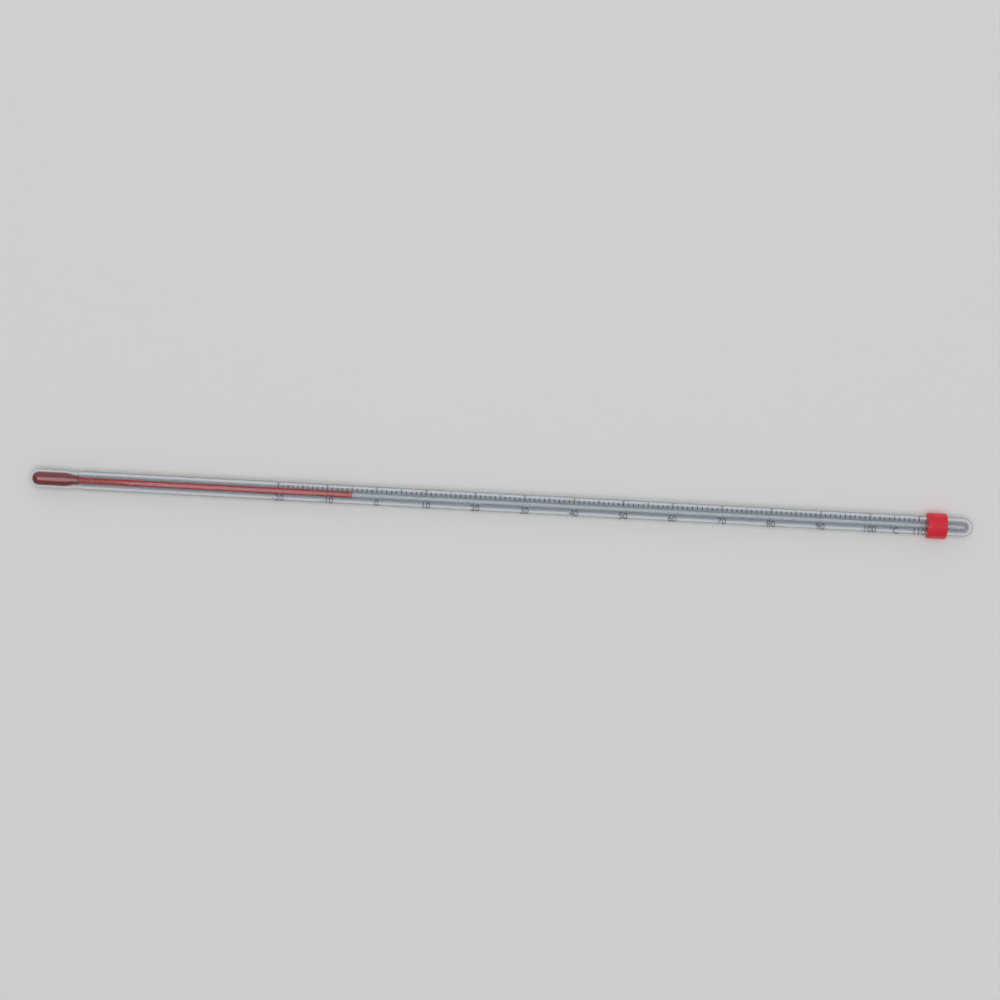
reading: -5 °C
